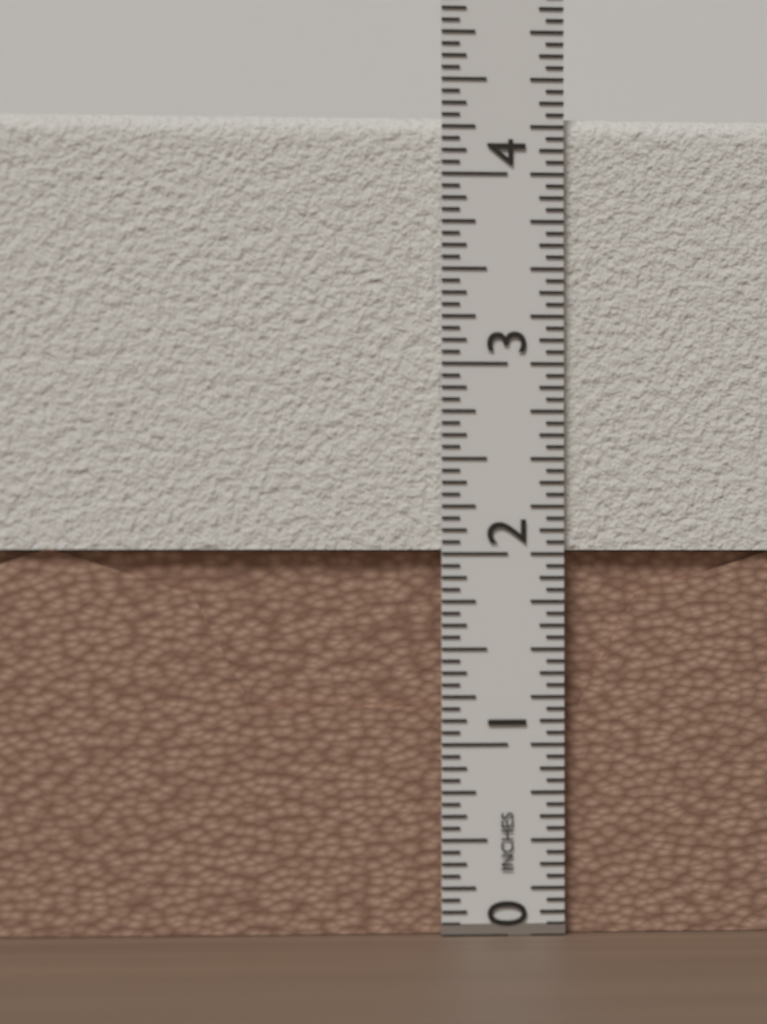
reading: 4.3125 in
